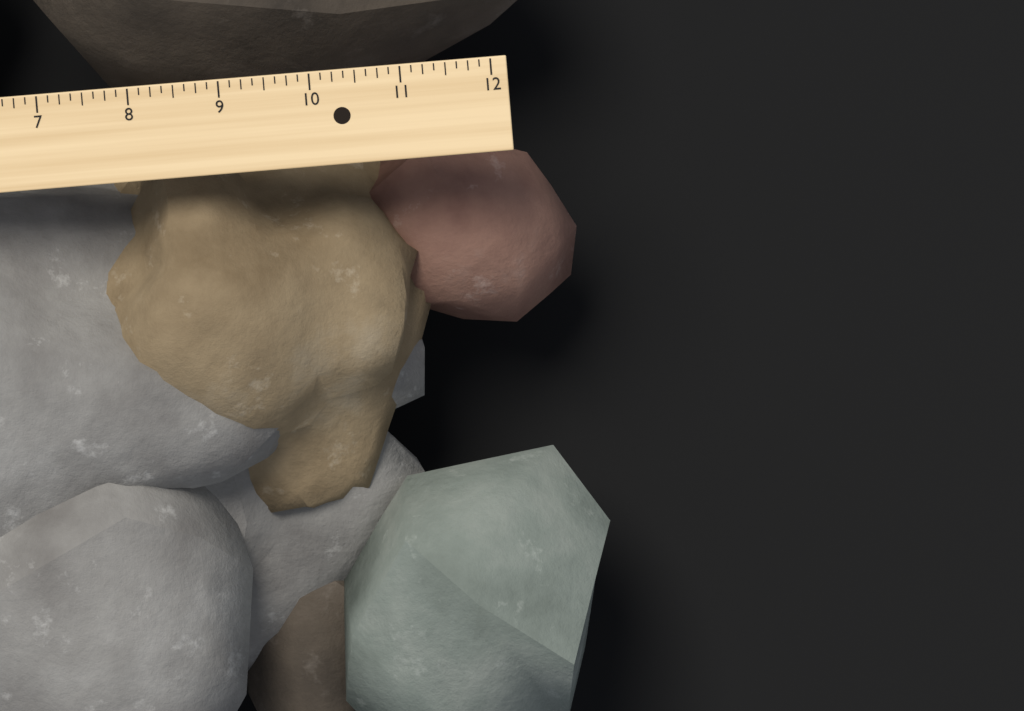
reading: 11.000 in
